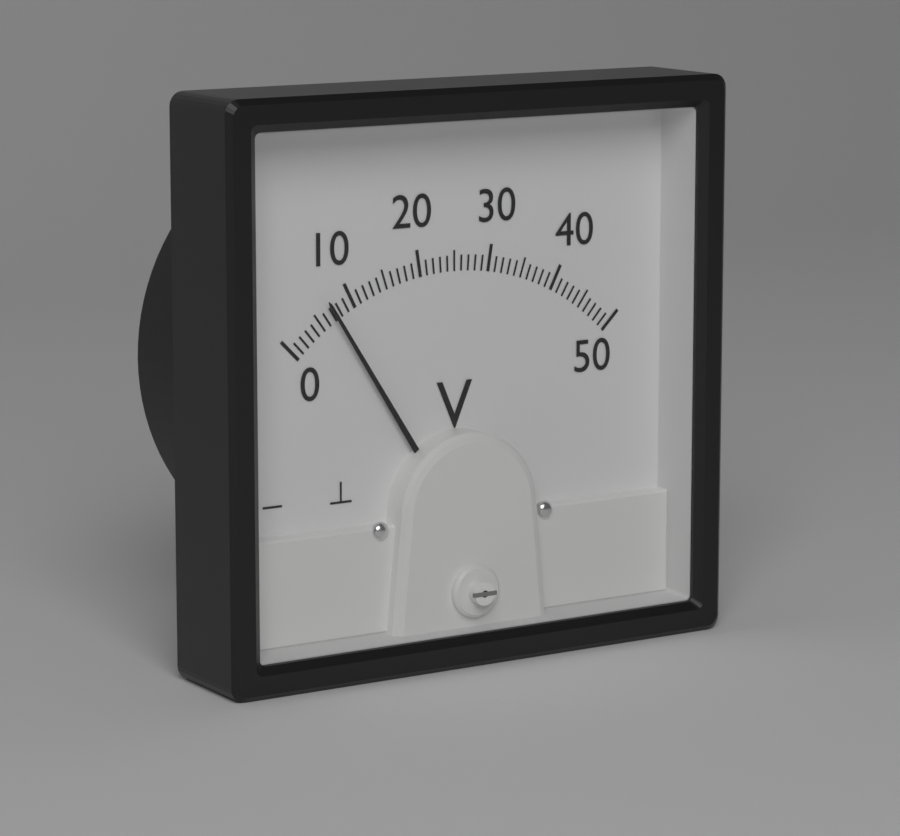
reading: 7 V
